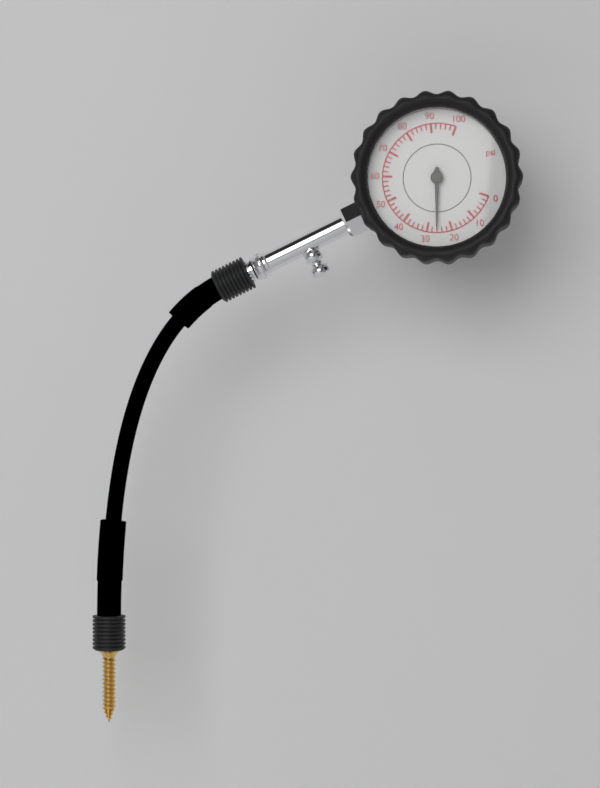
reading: 26 psi
